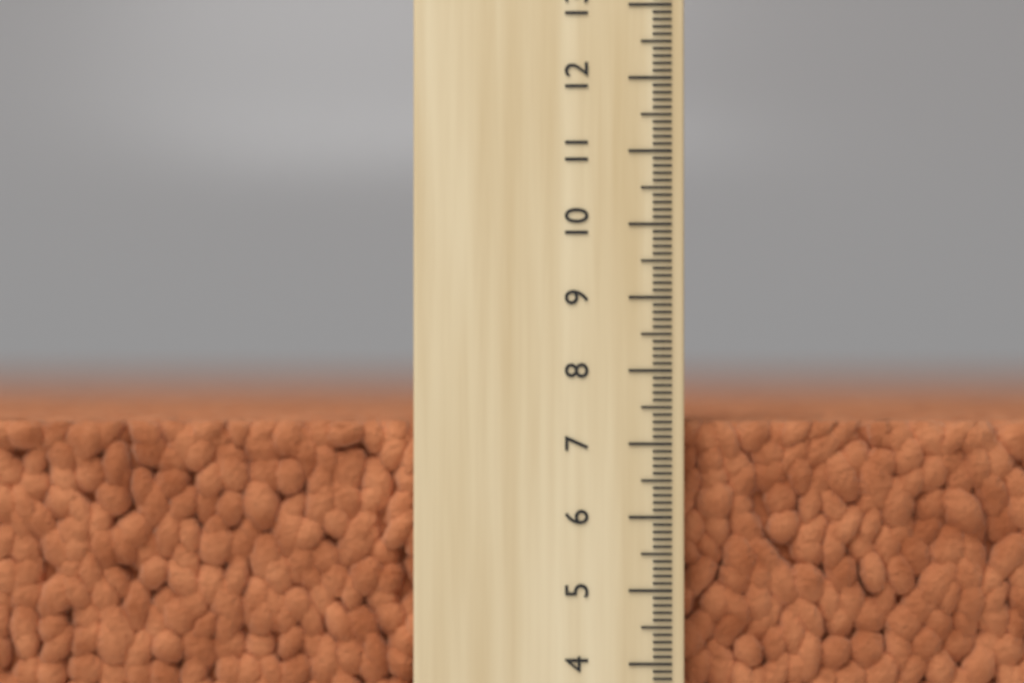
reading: 7.3 (no unit)
